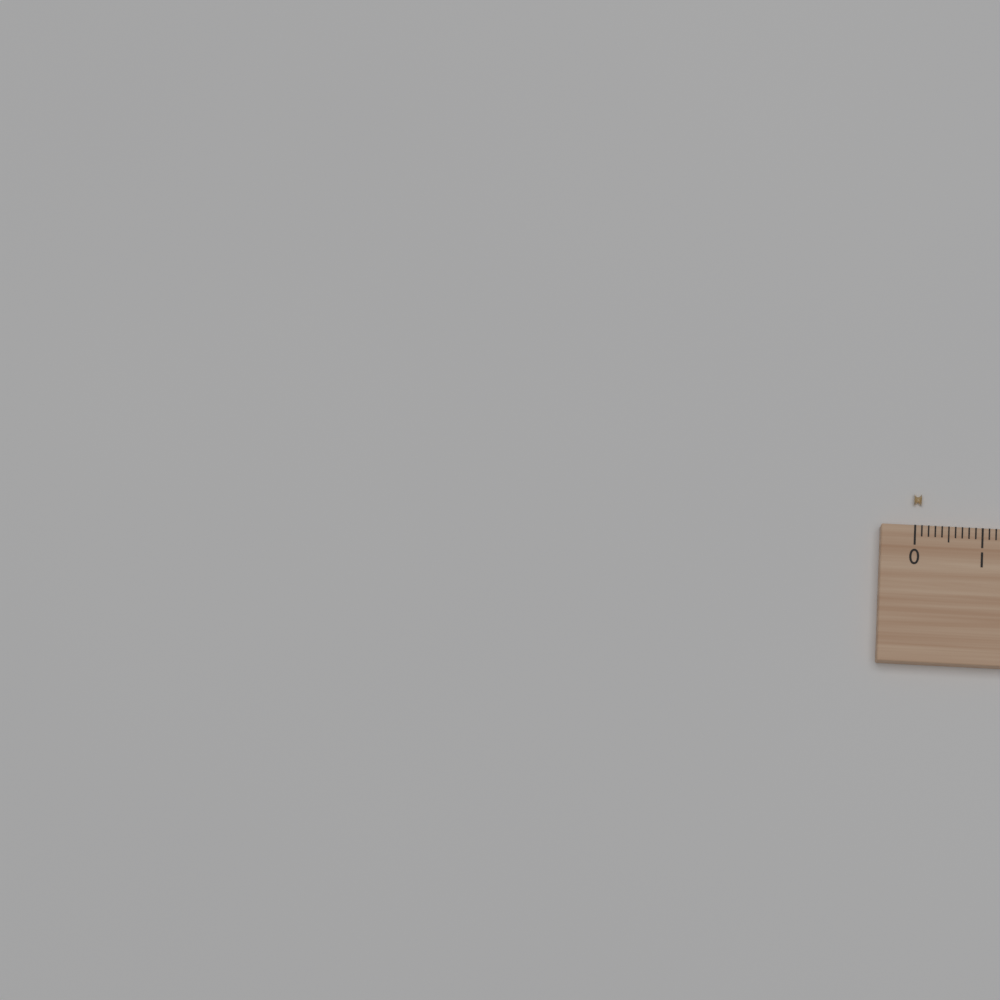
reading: 0.1 (no unit)
